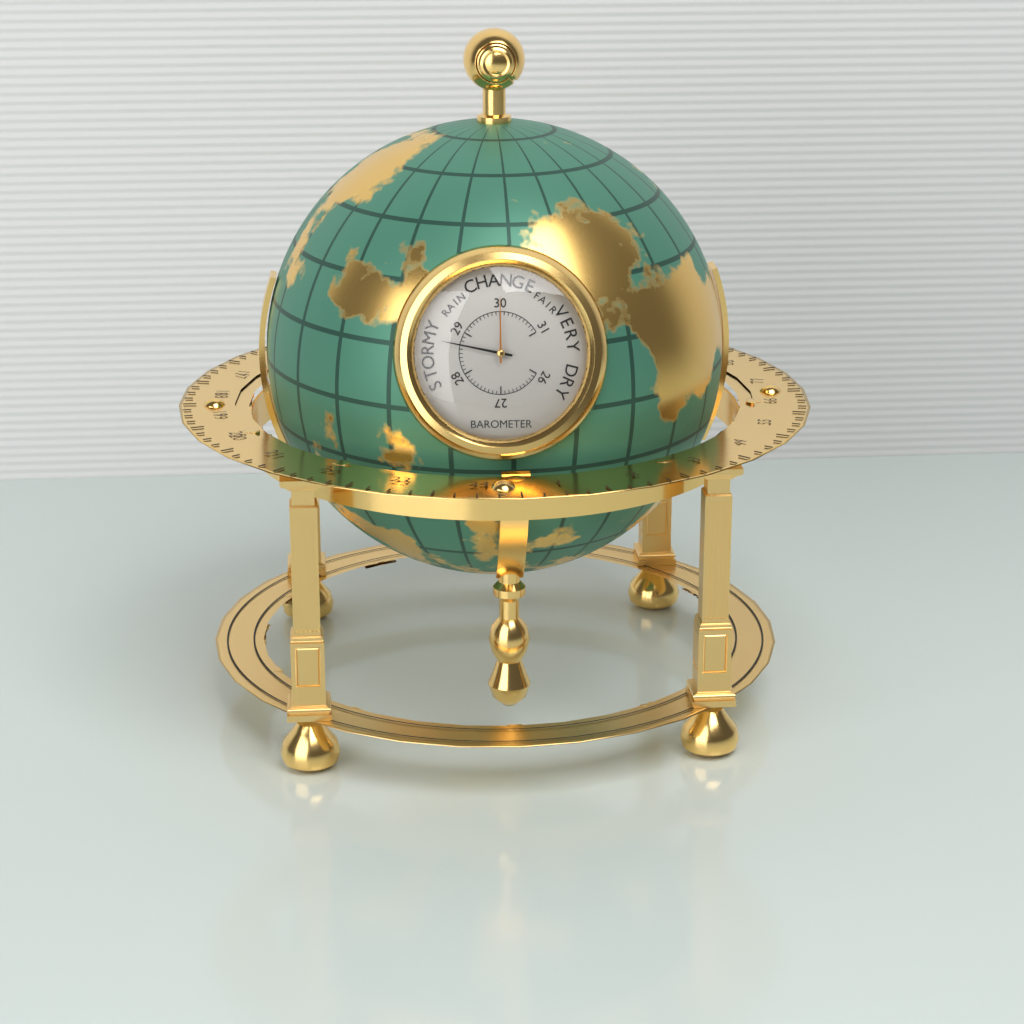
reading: 28.7 inHg
